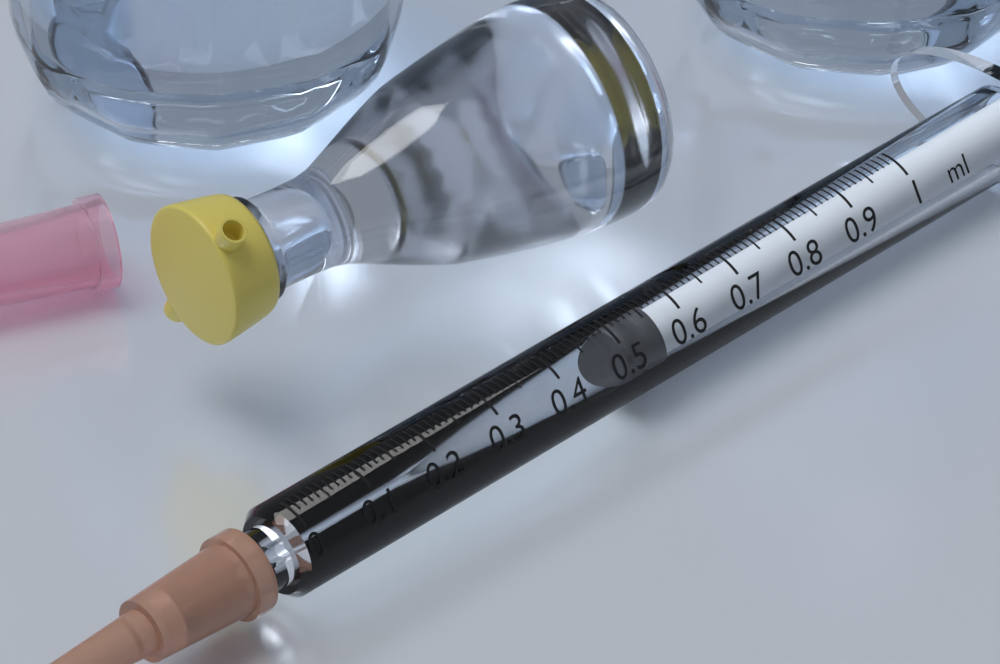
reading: 0.51 ml
